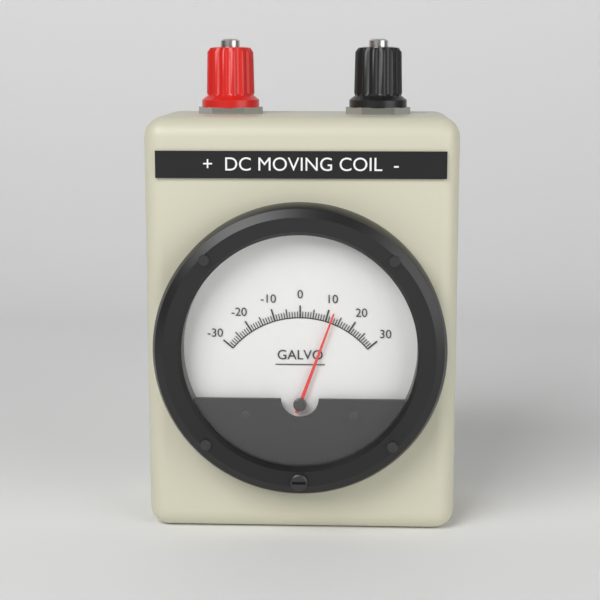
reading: 12 (no unit)
